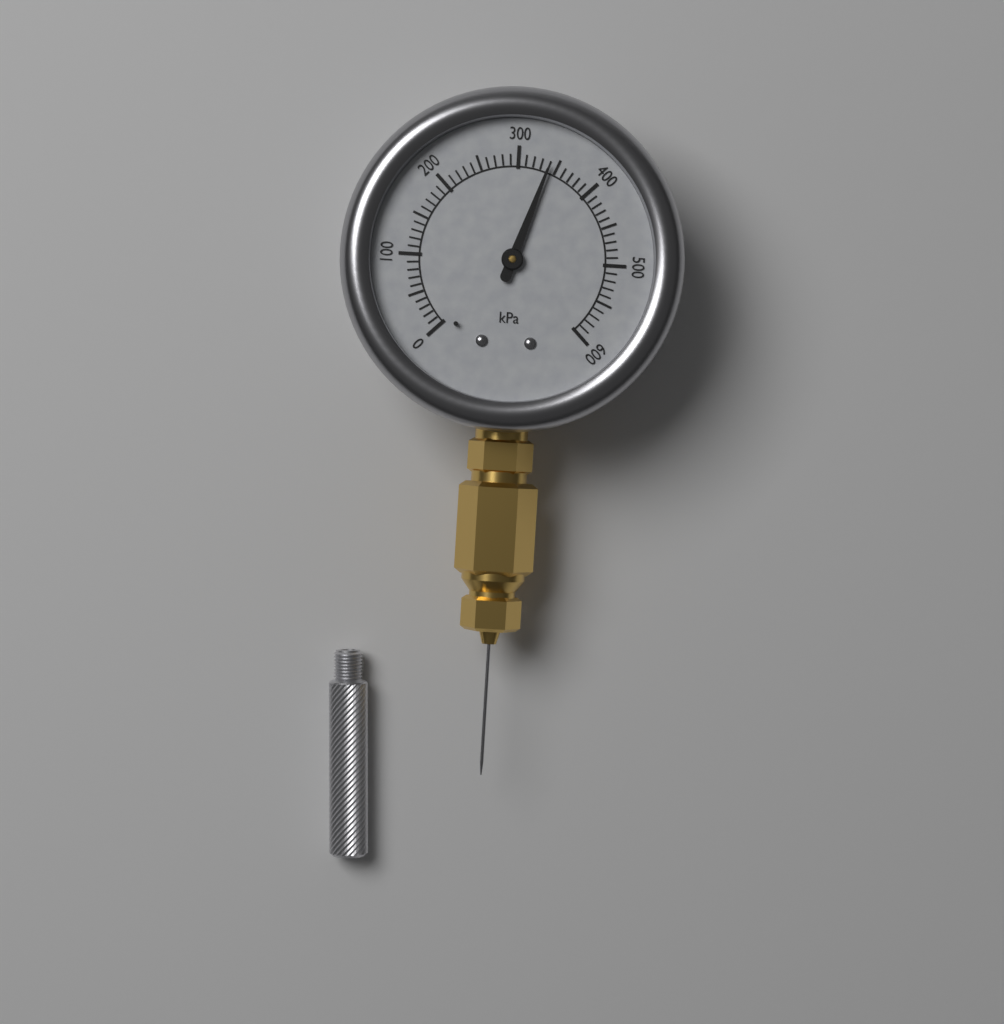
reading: 340 kPa
